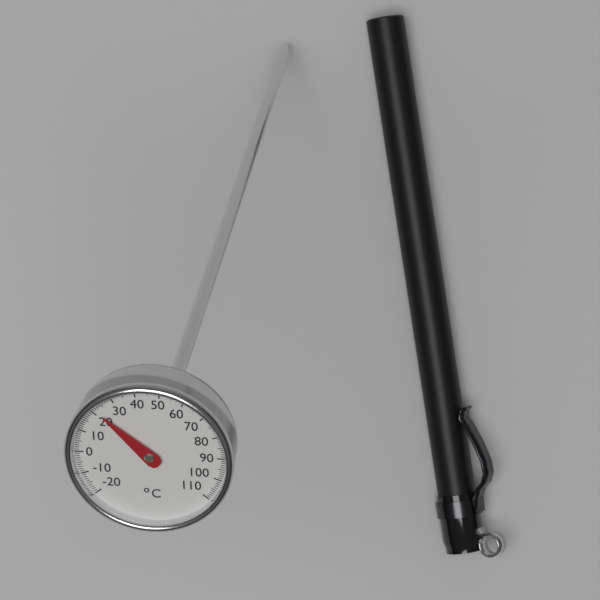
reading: 22 °C
